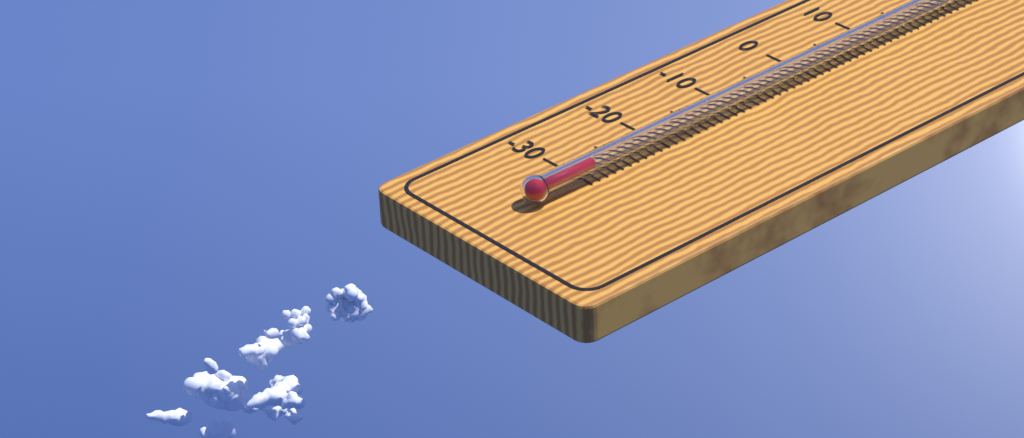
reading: -29 °C
